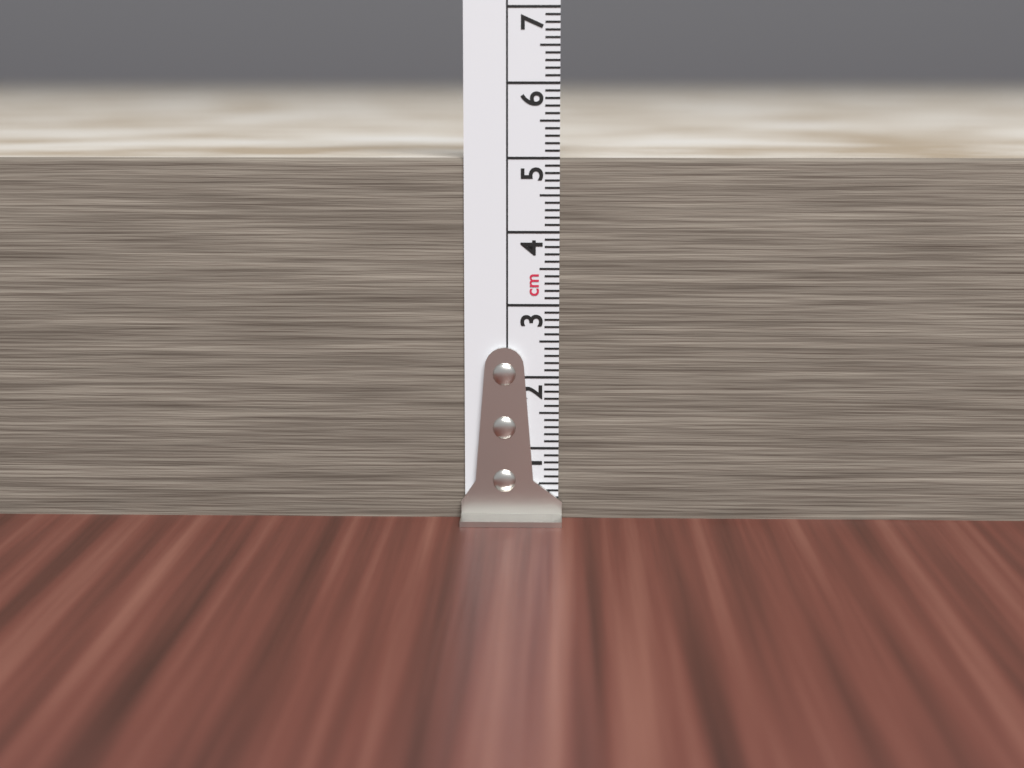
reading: 5.0 cm
